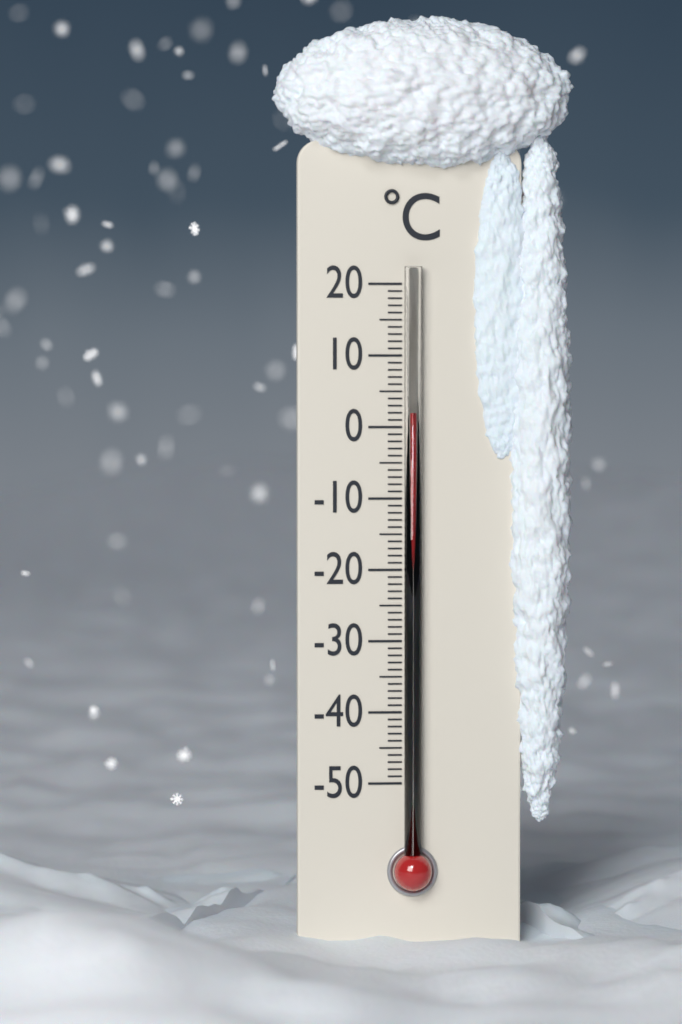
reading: 2 °C
